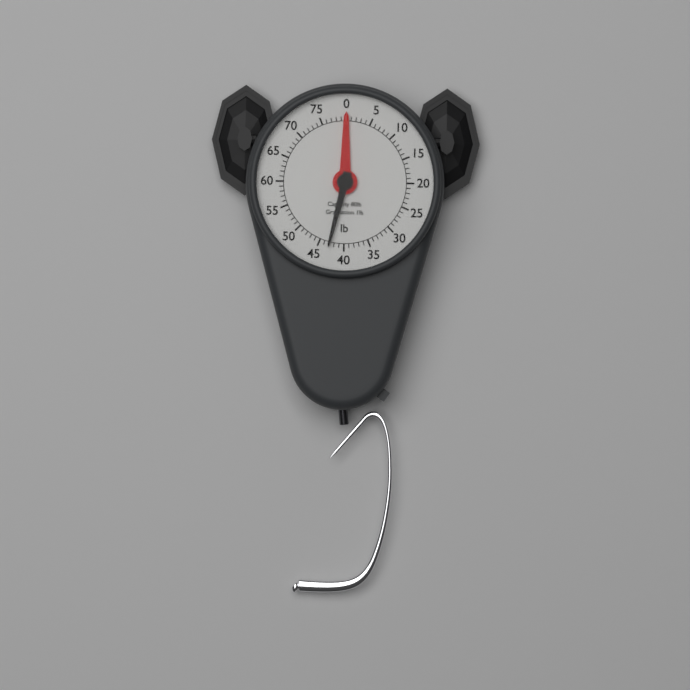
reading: 43 lb
